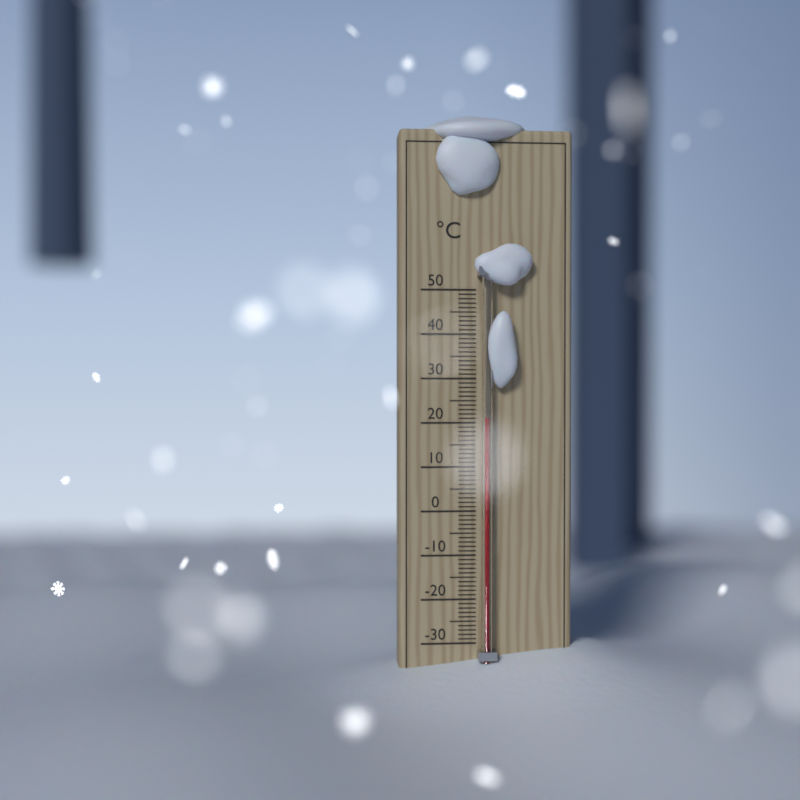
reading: 21 °C
